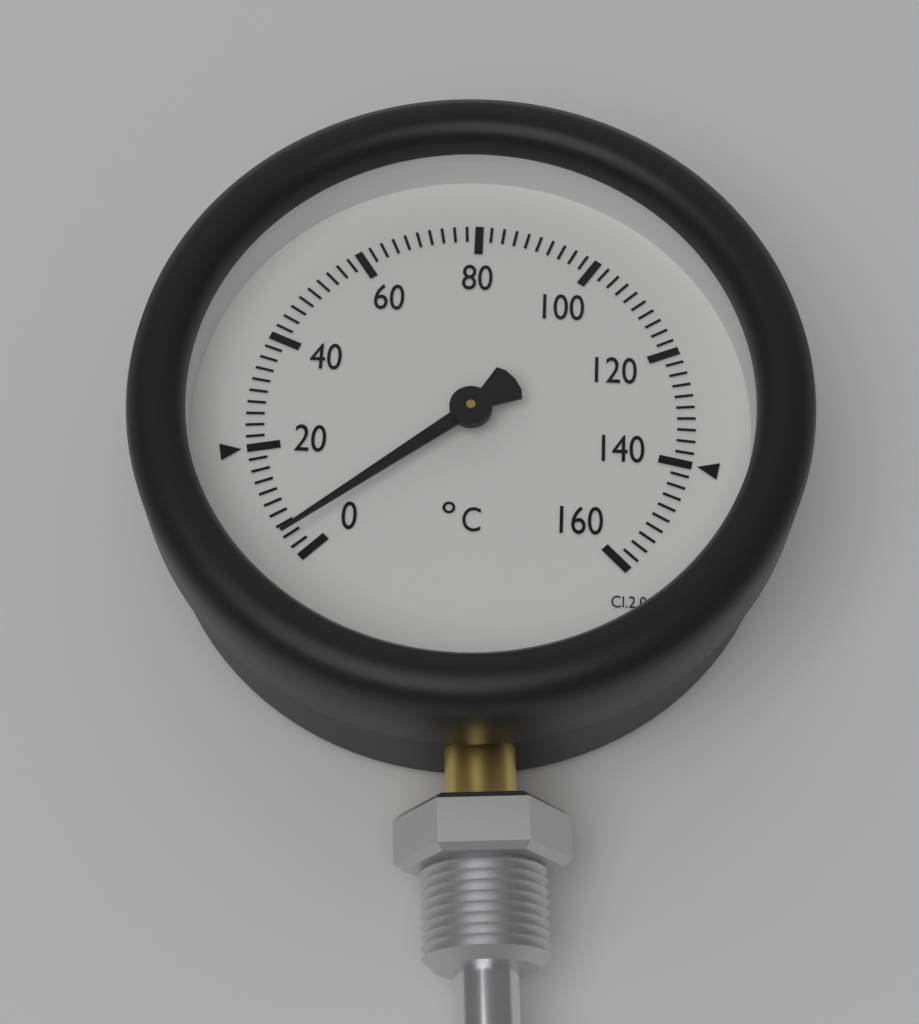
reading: 4 °C
